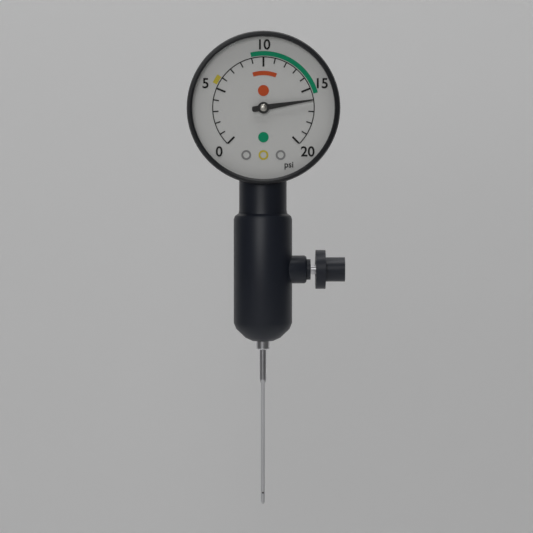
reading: 16 psi
